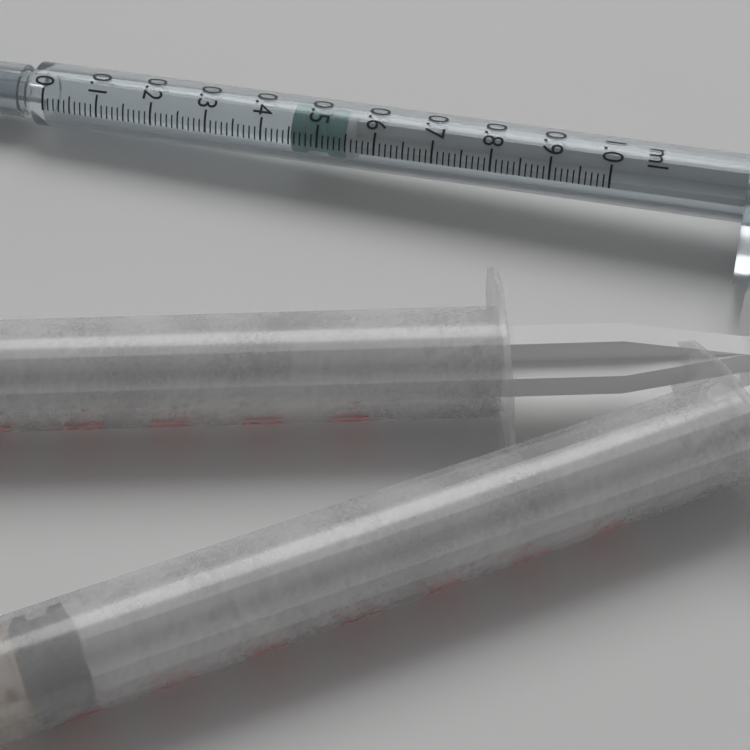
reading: 0.45 ml
